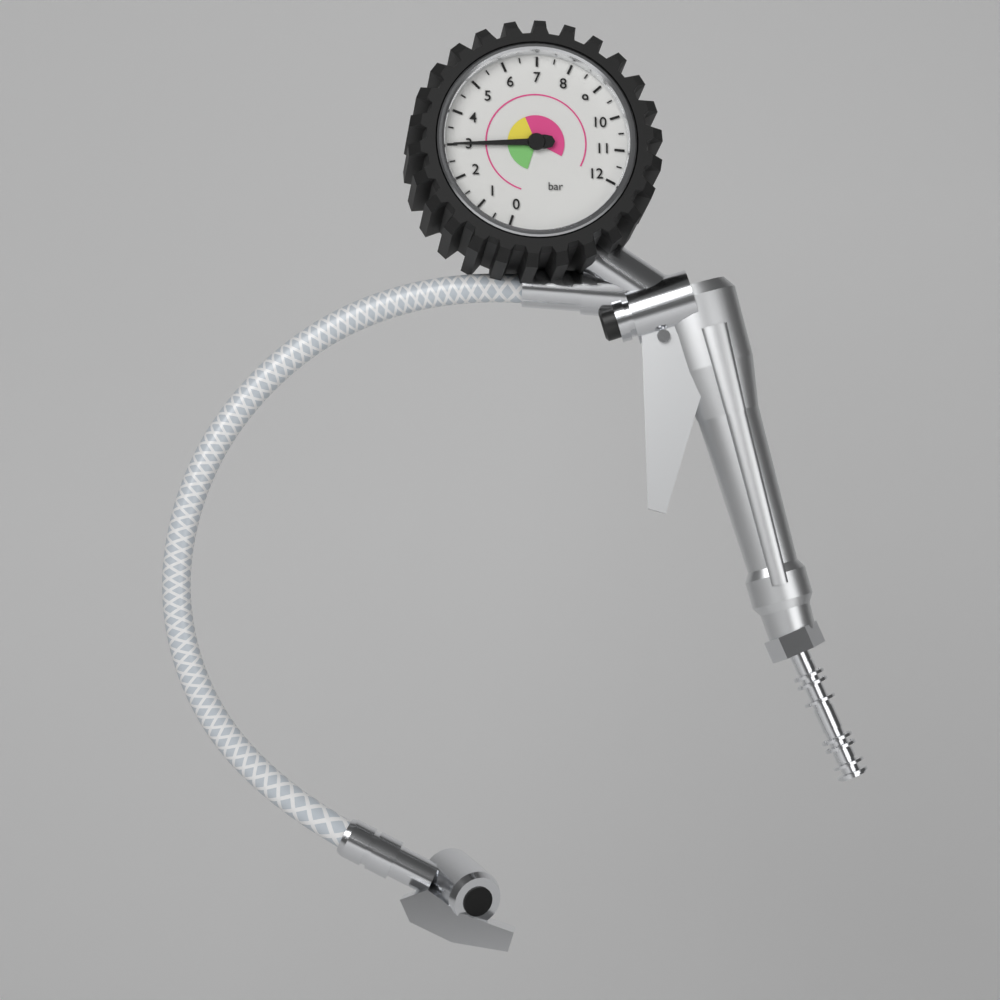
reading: 3.0 bar
